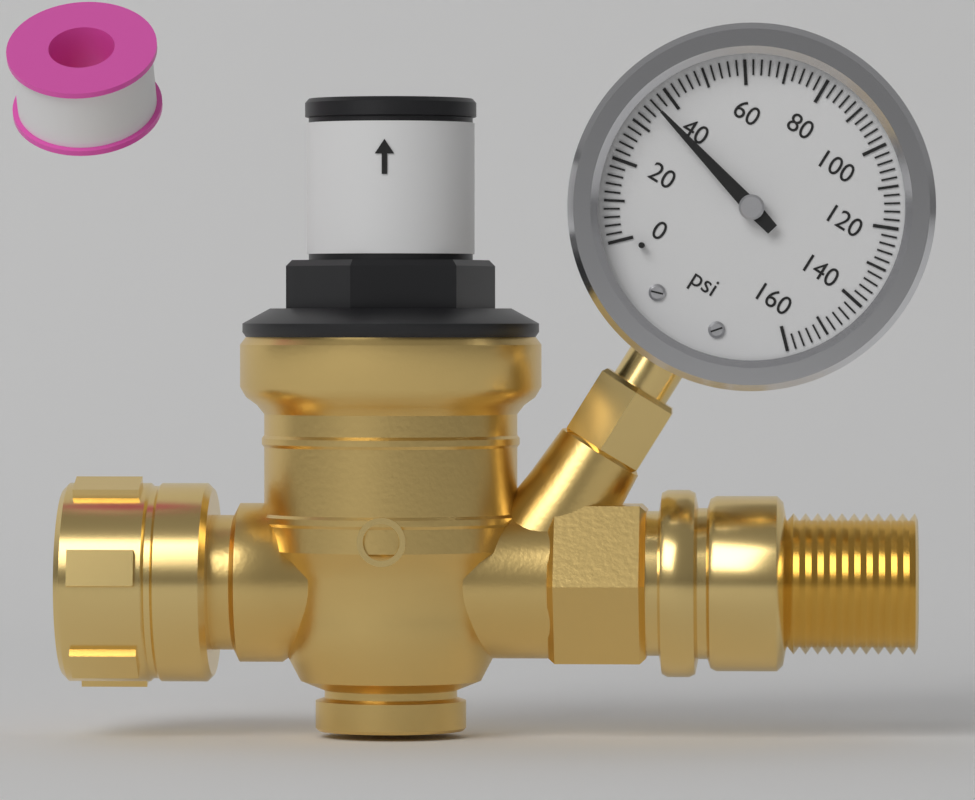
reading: 36 psi
